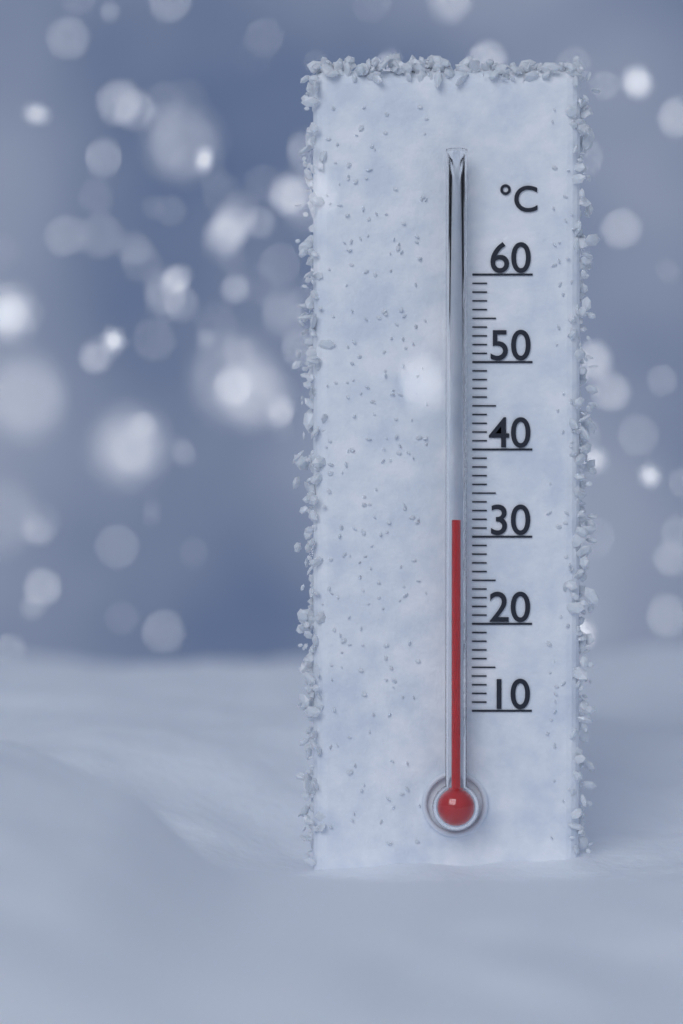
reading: 32 °C
